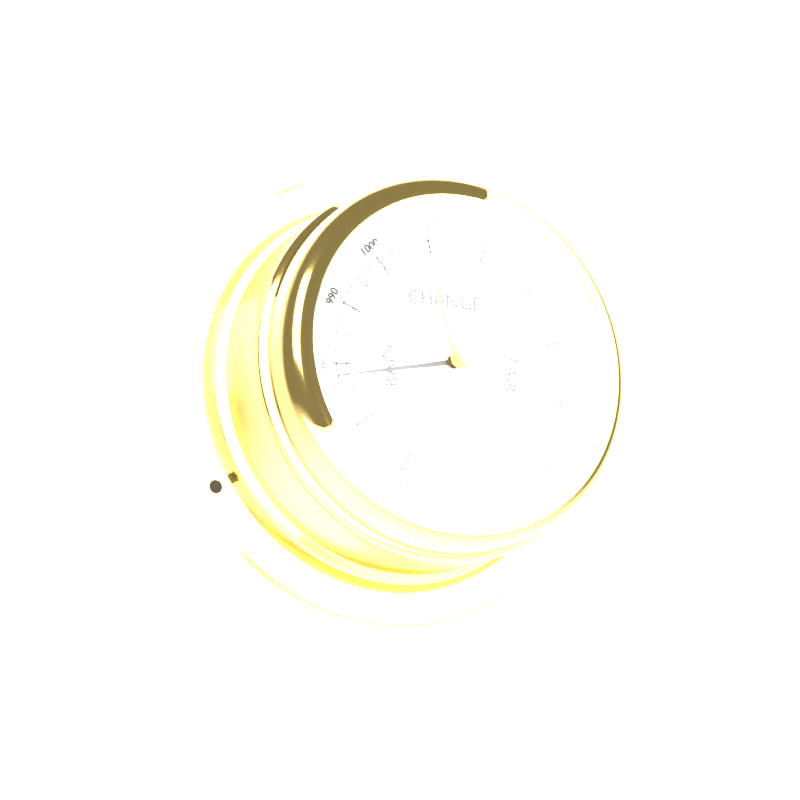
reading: 978 mbar
